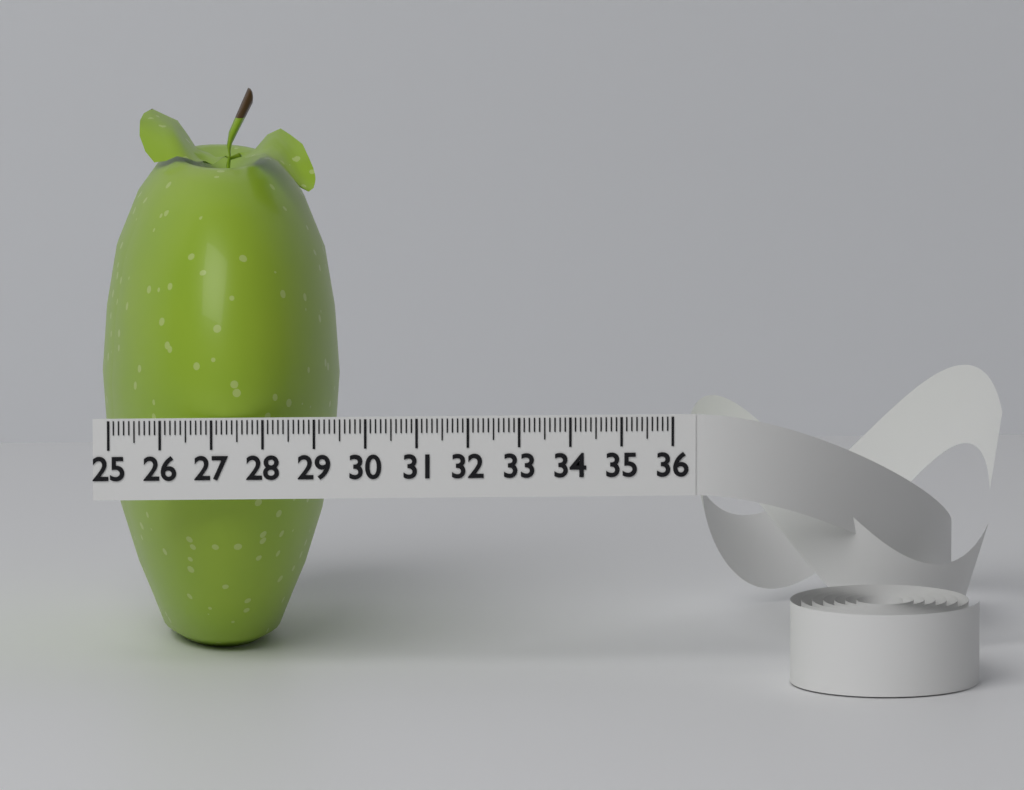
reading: 29.7 (no unit)
